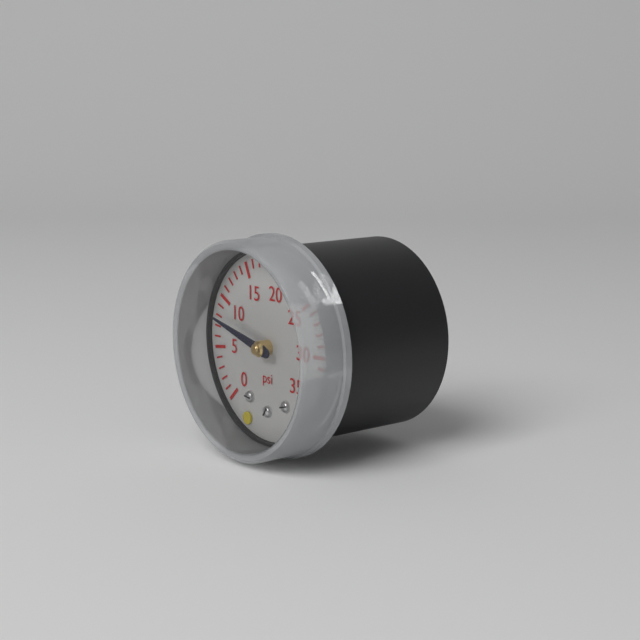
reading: 8 psi
